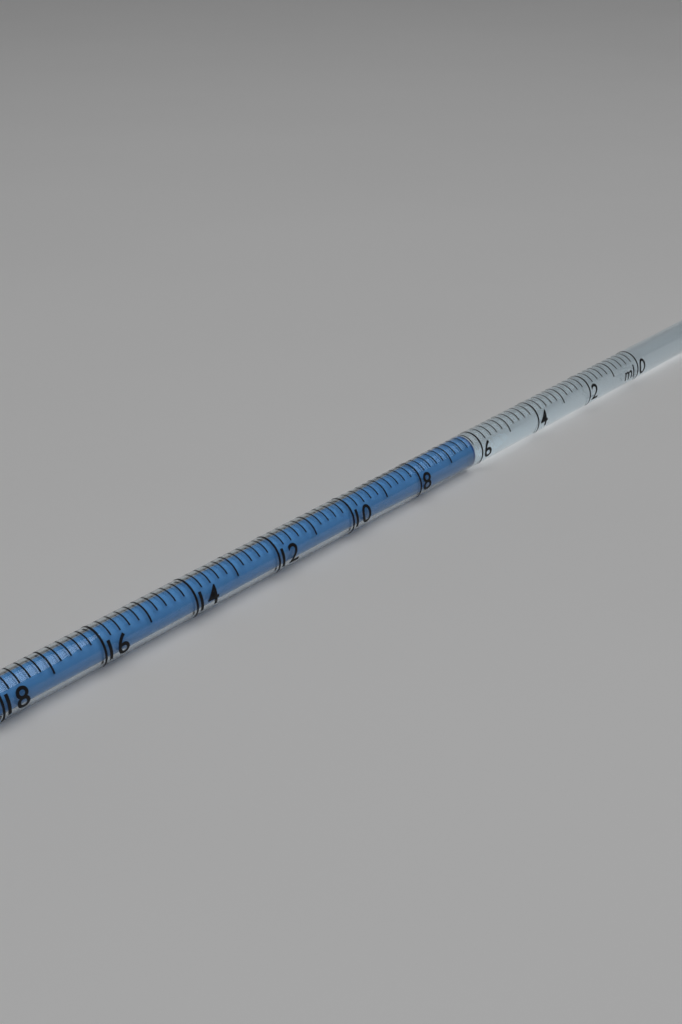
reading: 6.2 ml
